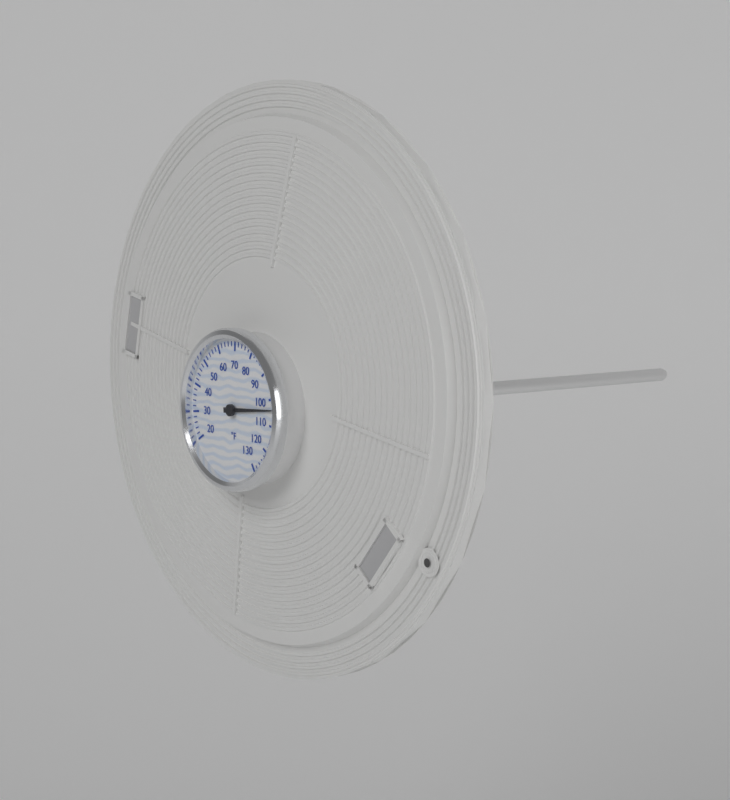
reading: 104 °F
